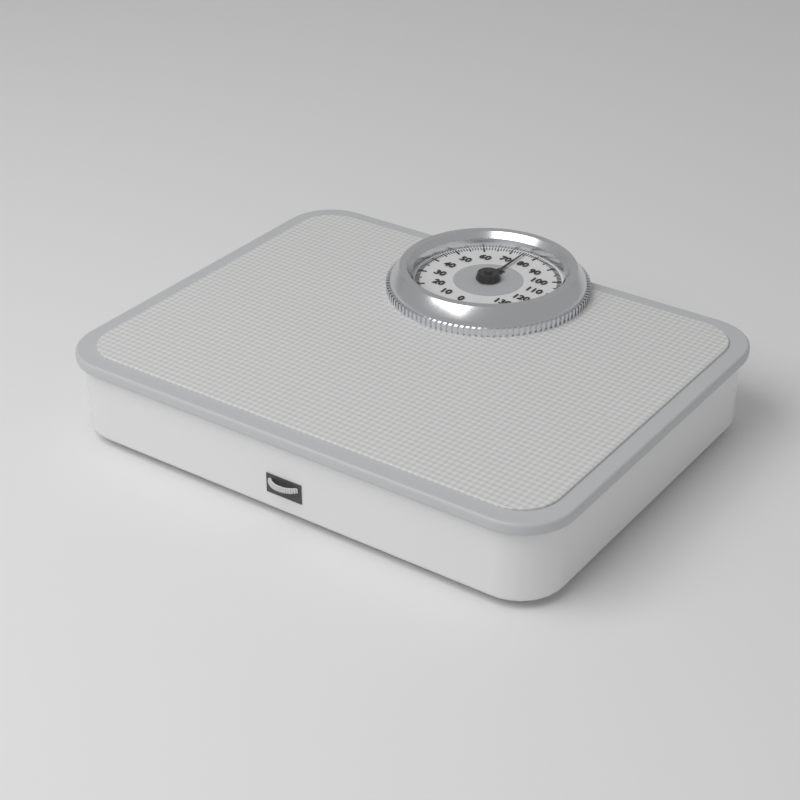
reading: 75 kg
